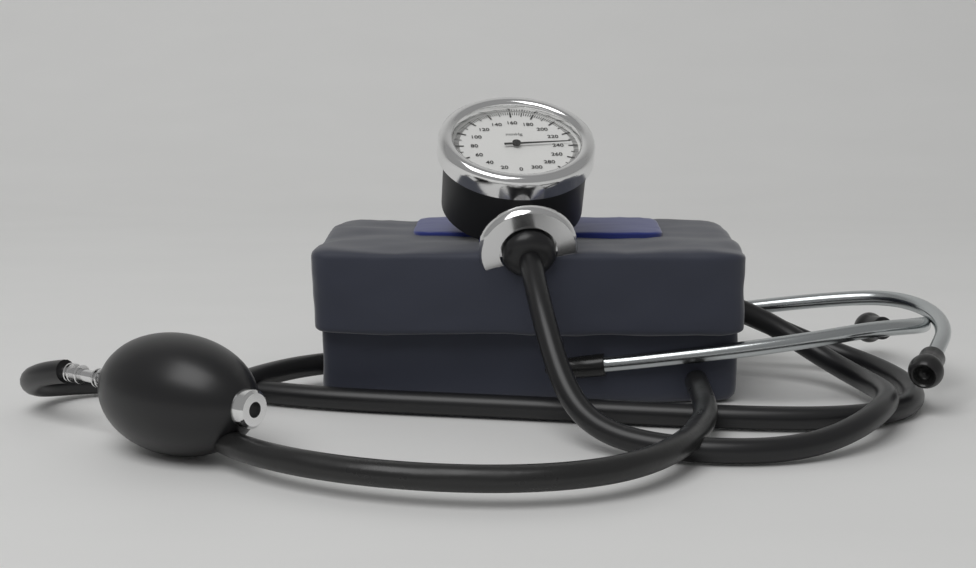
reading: 236 mmHg
